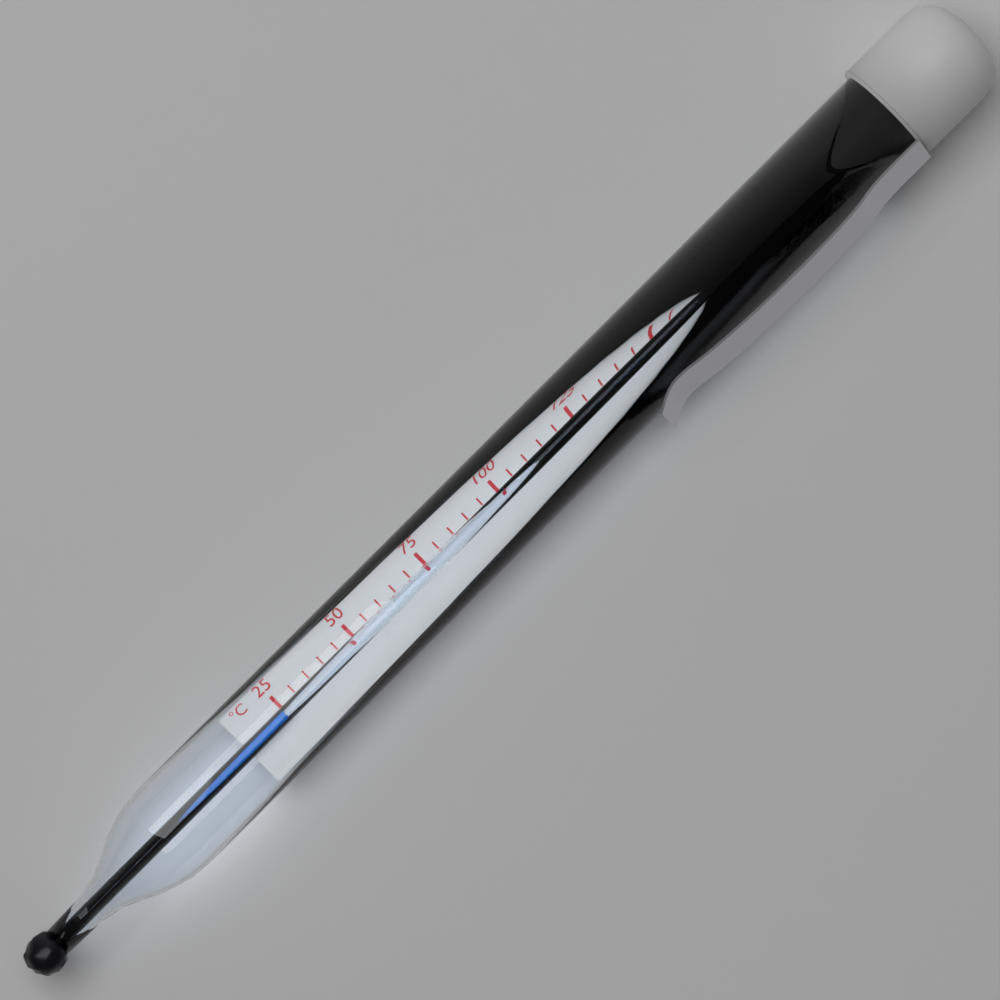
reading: 25.5 °C
